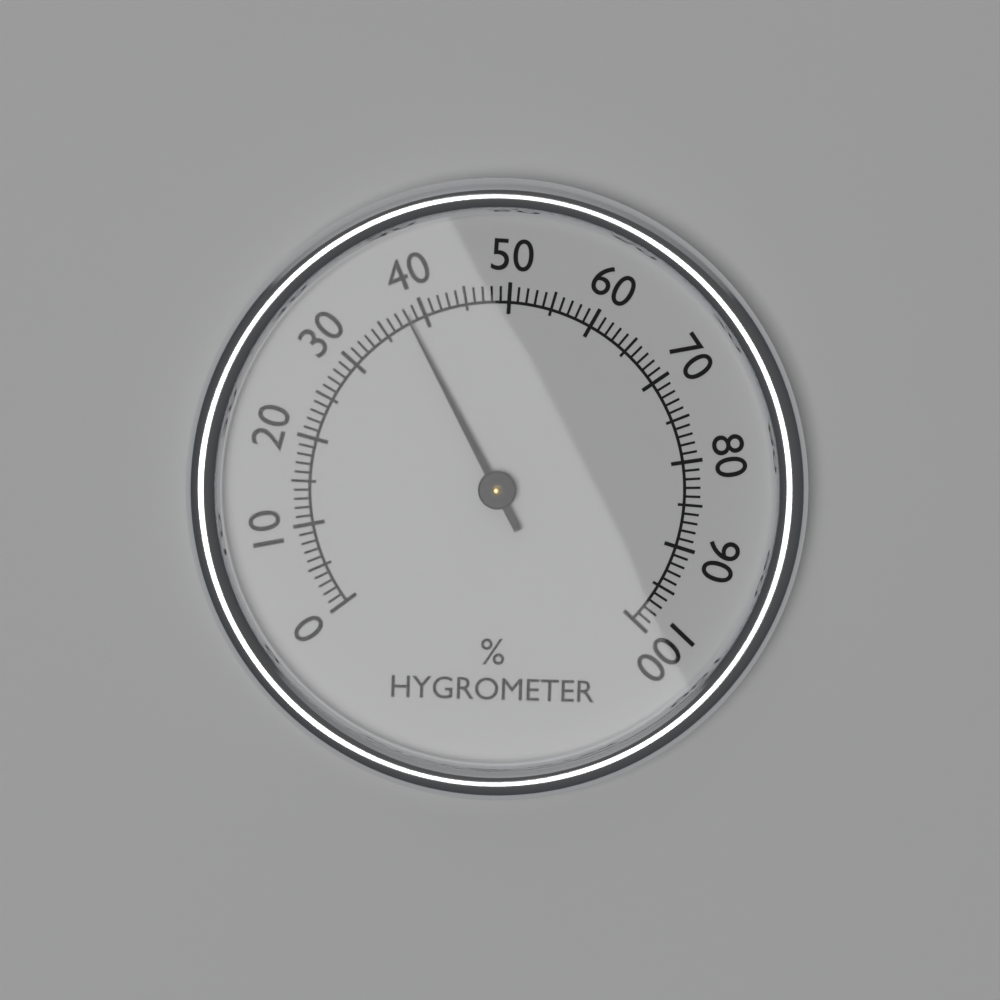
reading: 38 %
